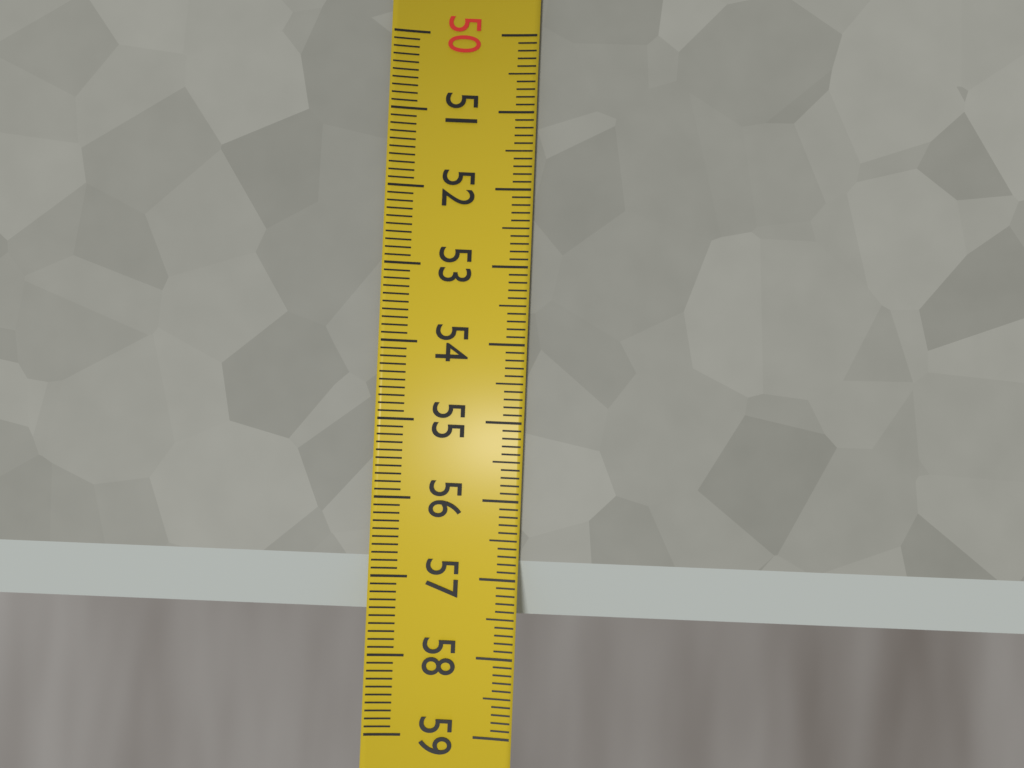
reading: 57.5 (no unit)
